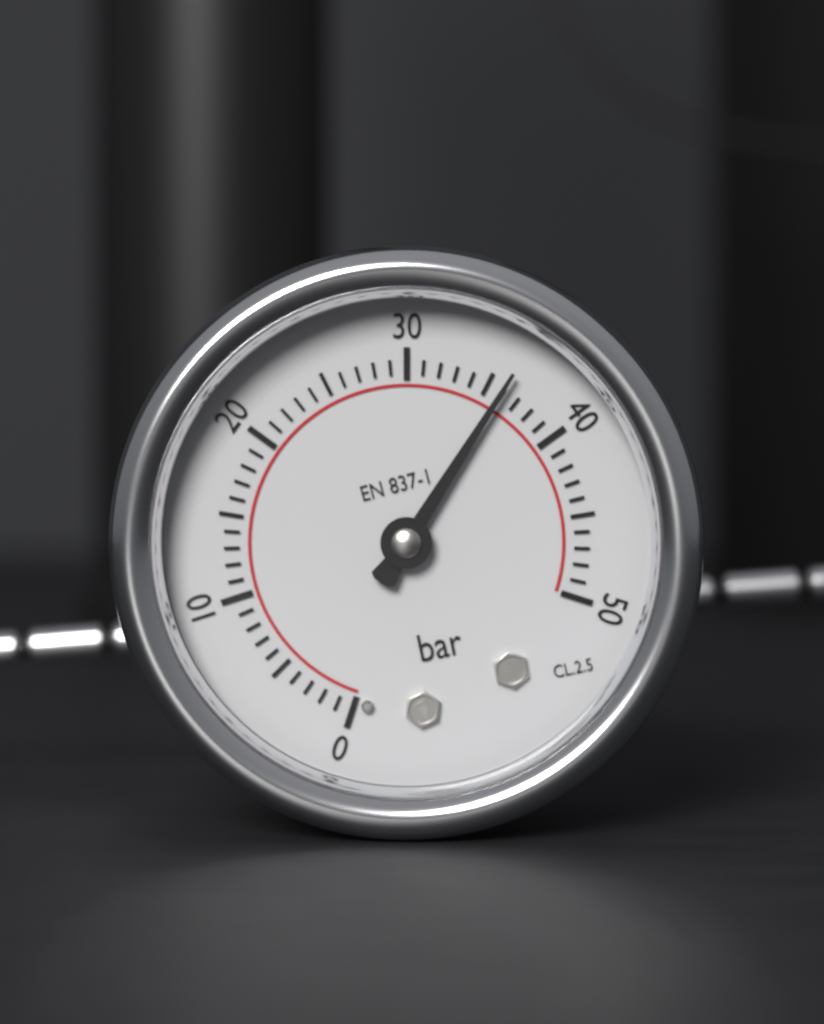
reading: 36 bar
